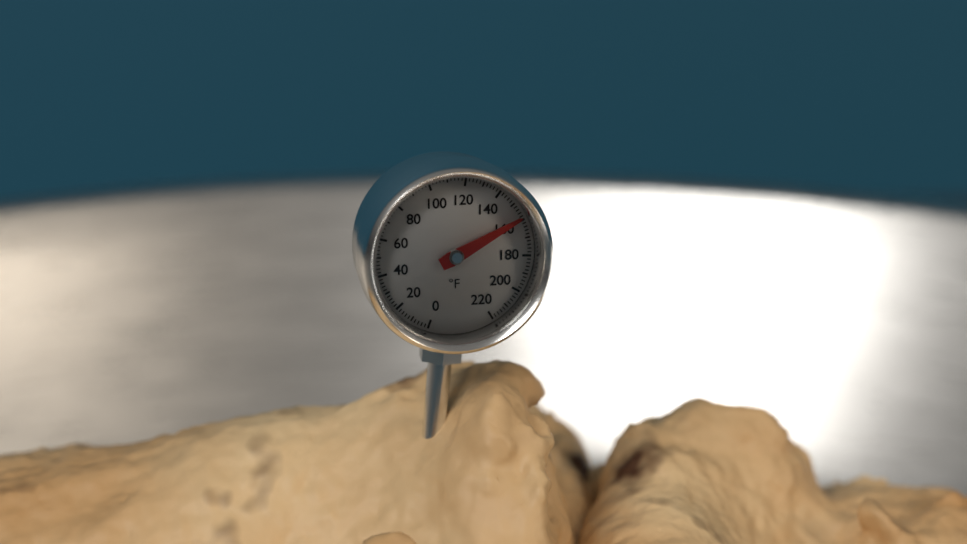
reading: 158 °F
